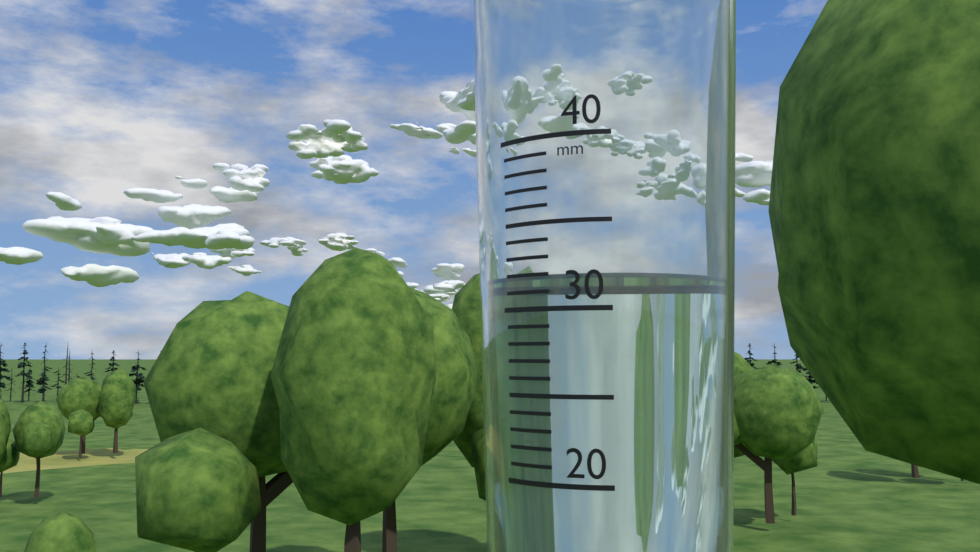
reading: 32 mm
